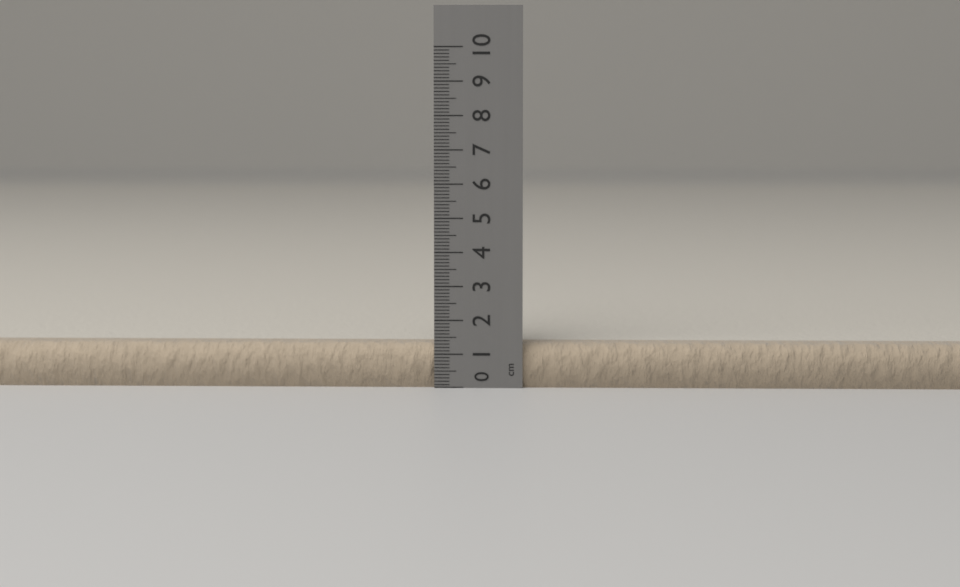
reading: 1.3 cm
